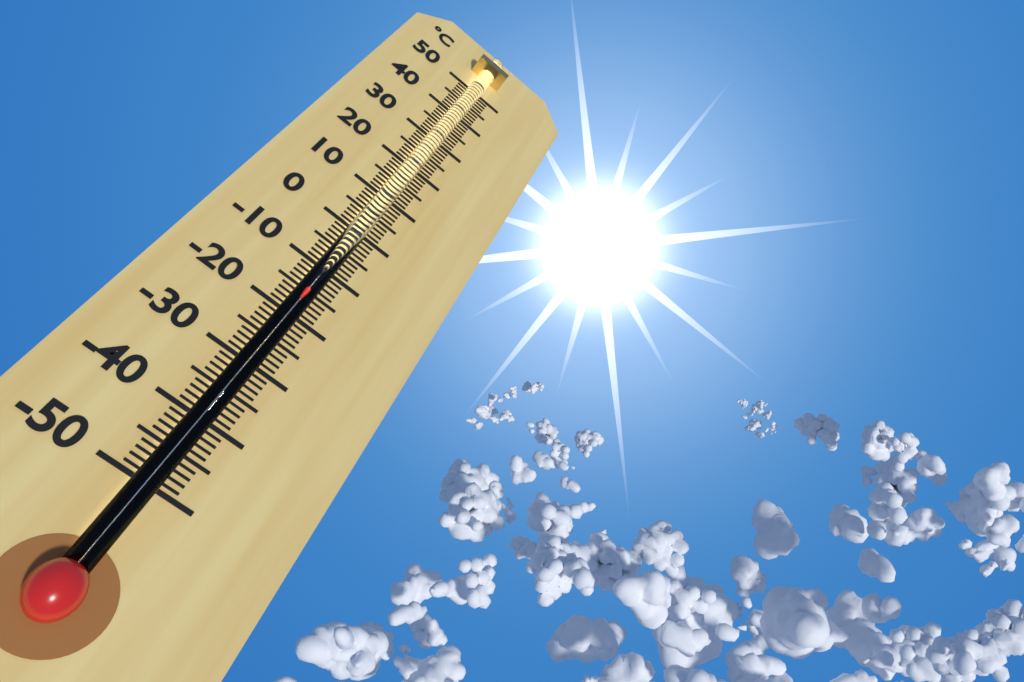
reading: -16 °C
